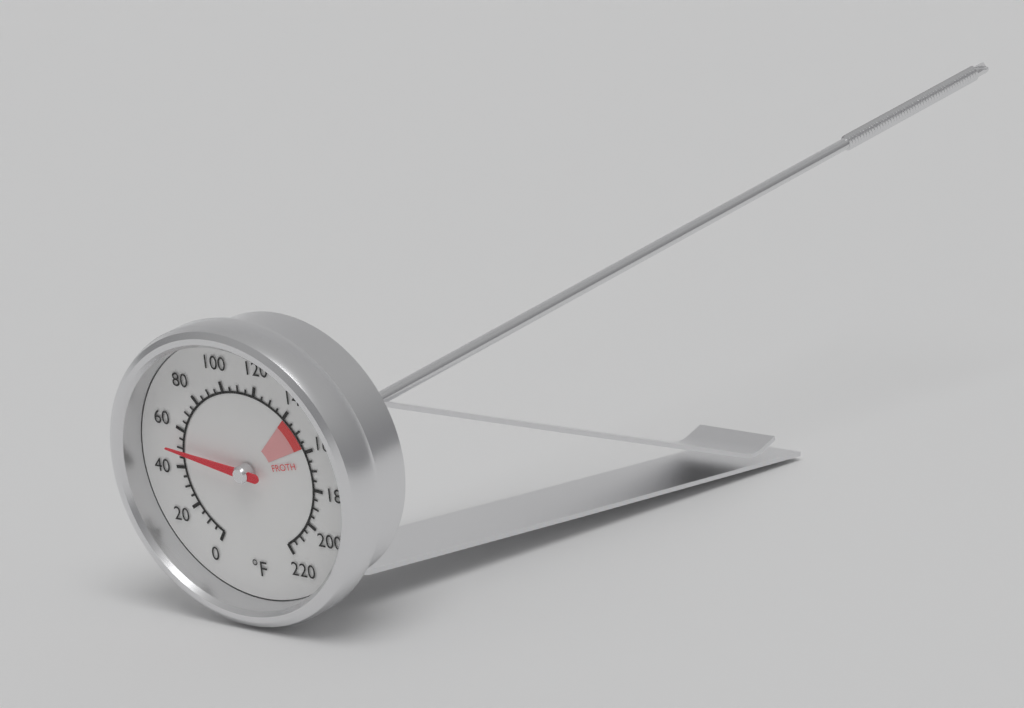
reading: 50 °F
